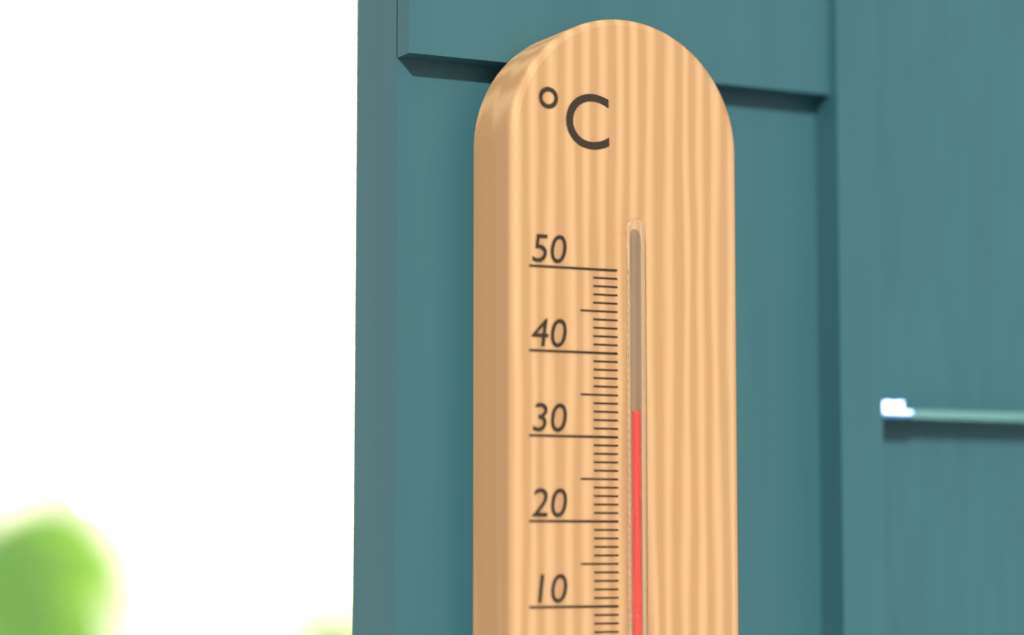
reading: 33 °C
